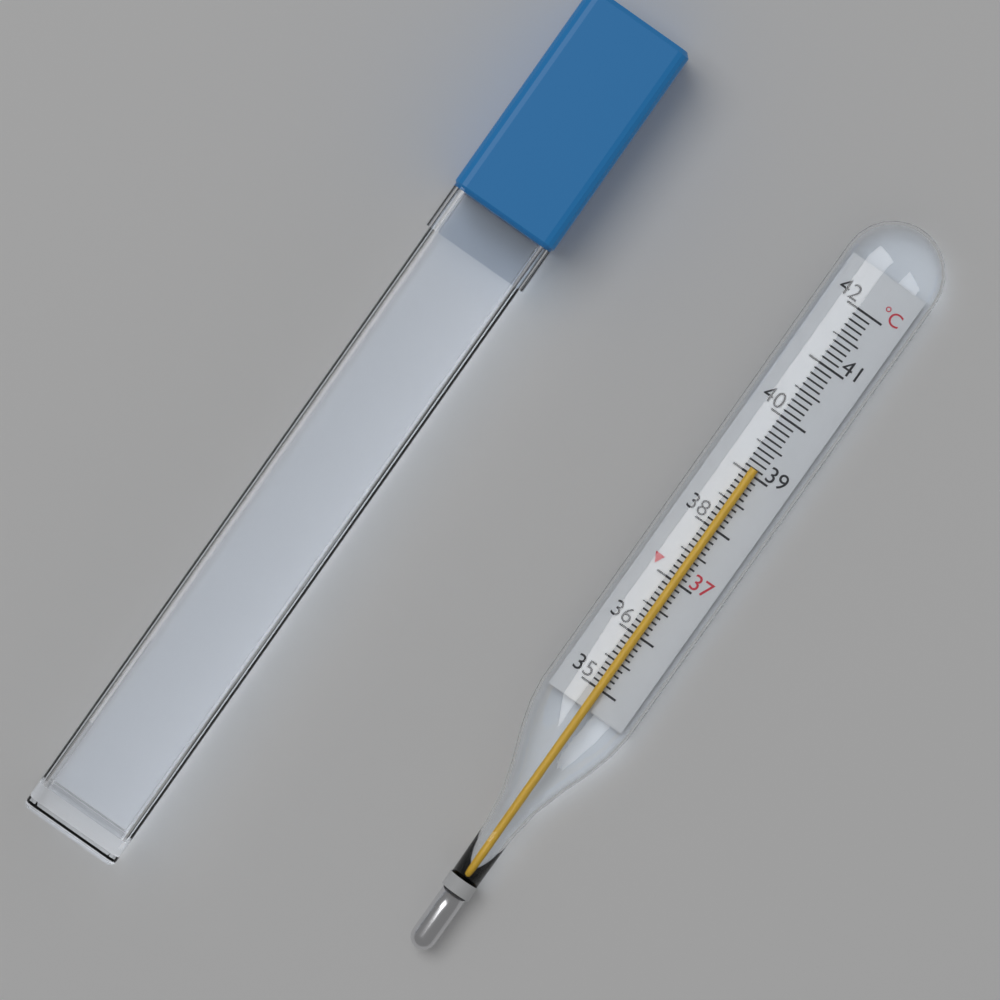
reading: 39.1 °C
